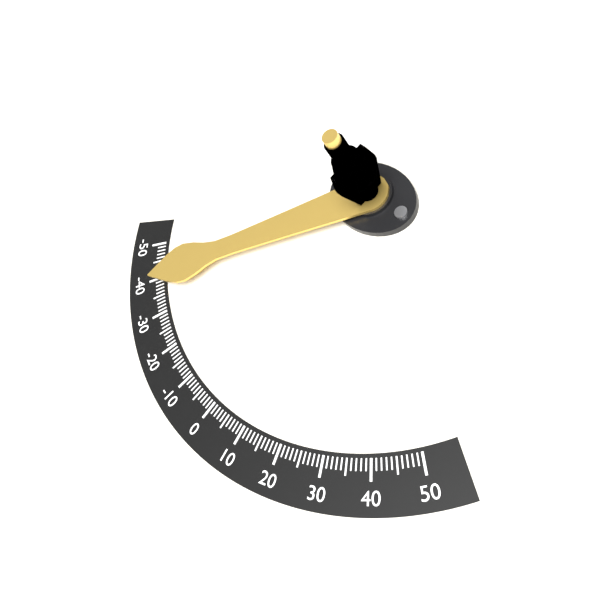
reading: -40 (no unit)
